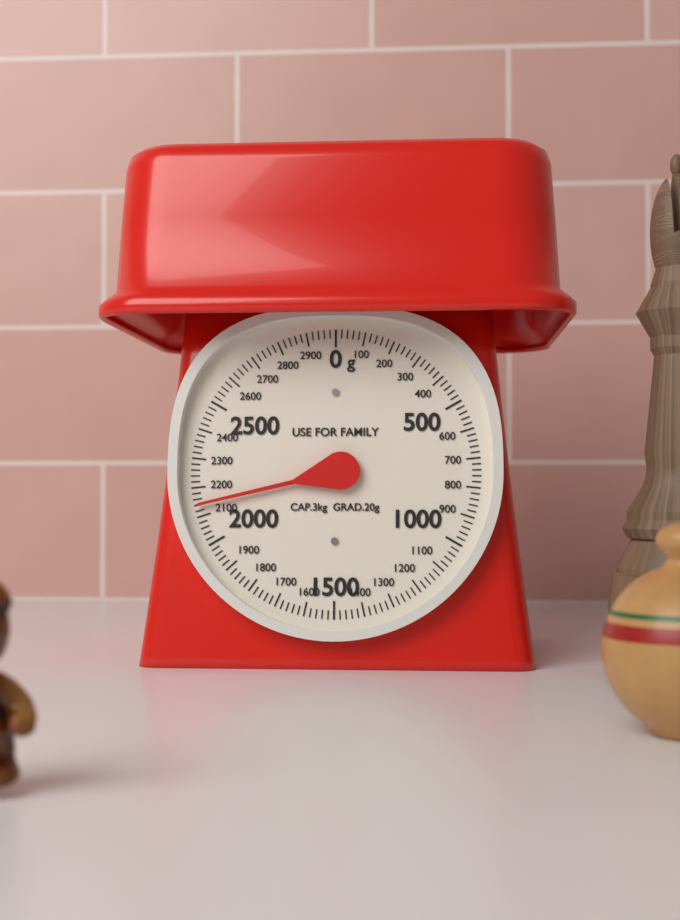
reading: 2140 g
